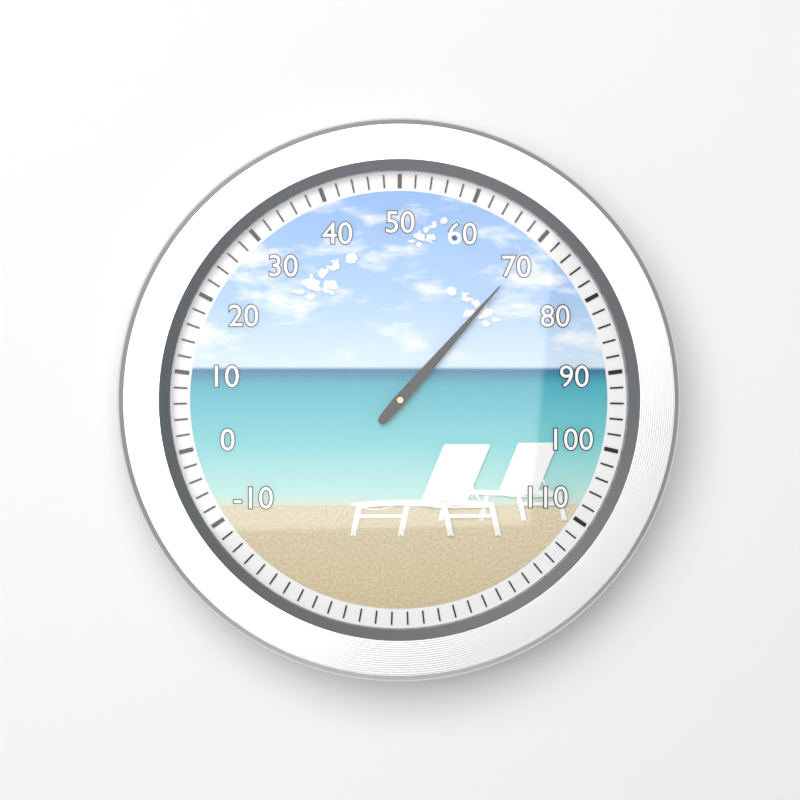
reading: 70 (no unit)
